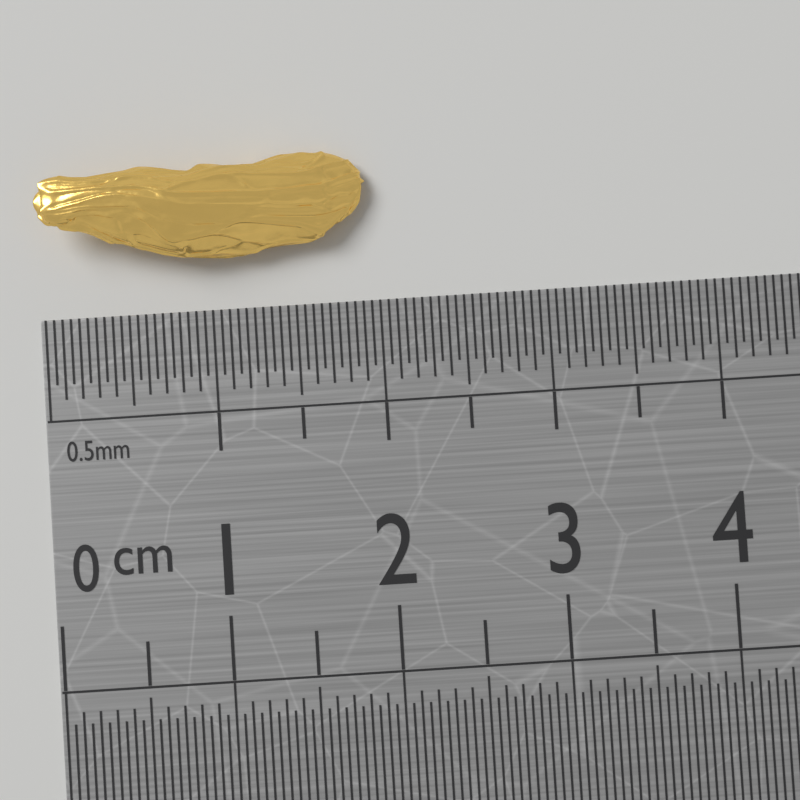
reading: 1.95 cm
